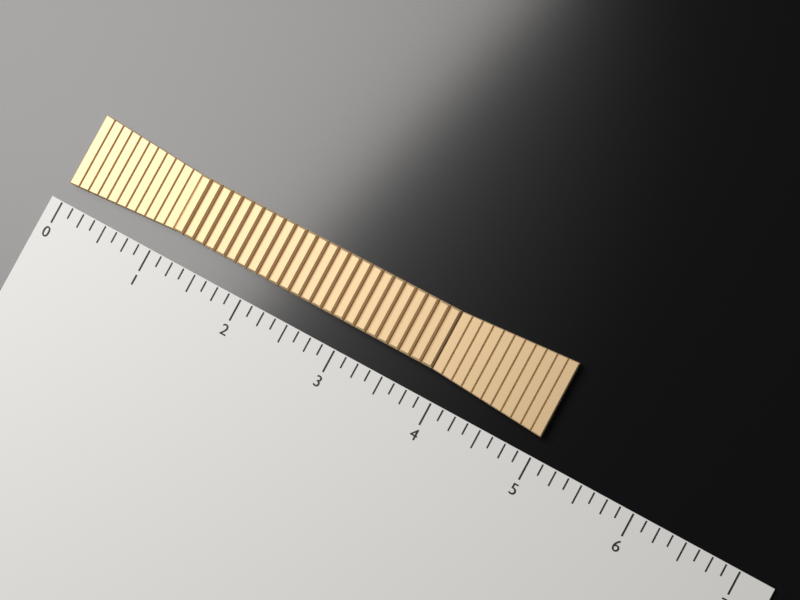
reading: 5.000 (no unit)
